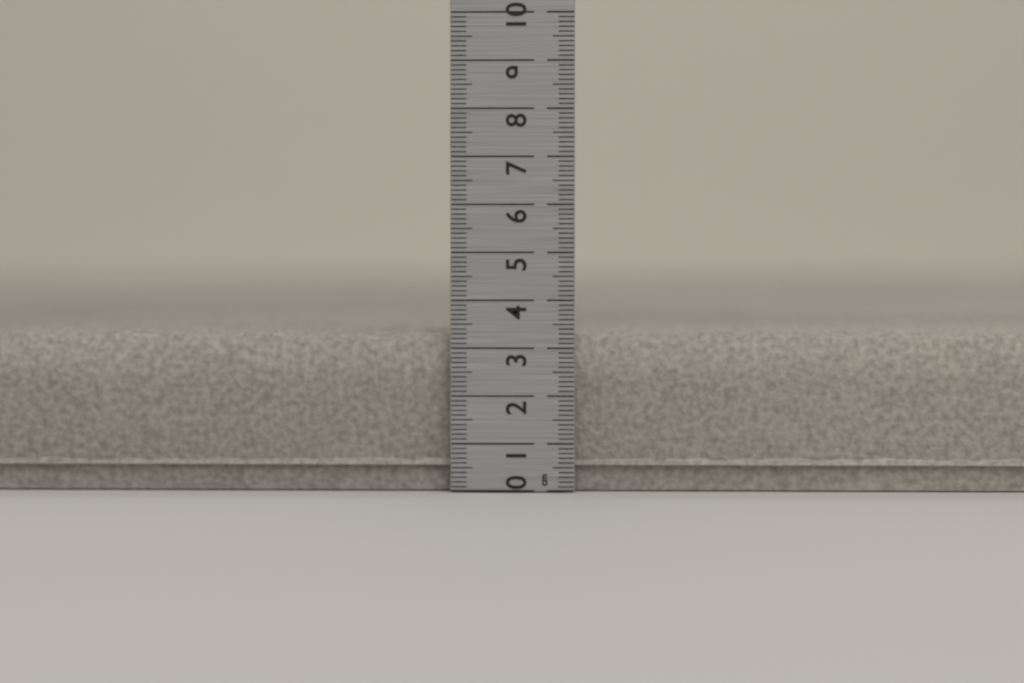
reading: 3.4 cm
